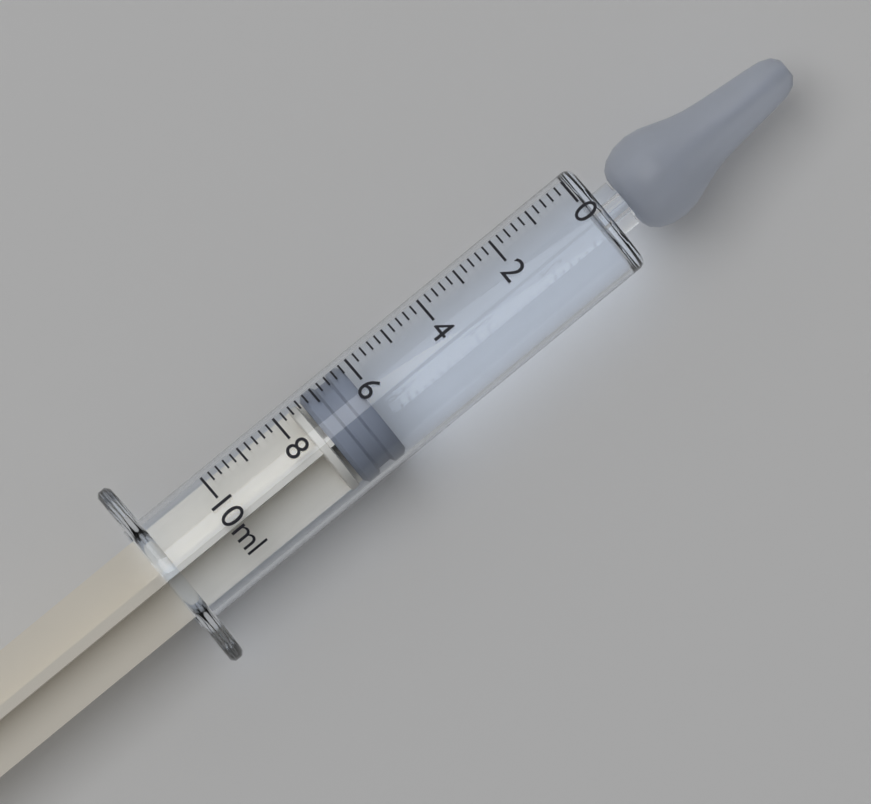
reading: 6.2 ml
